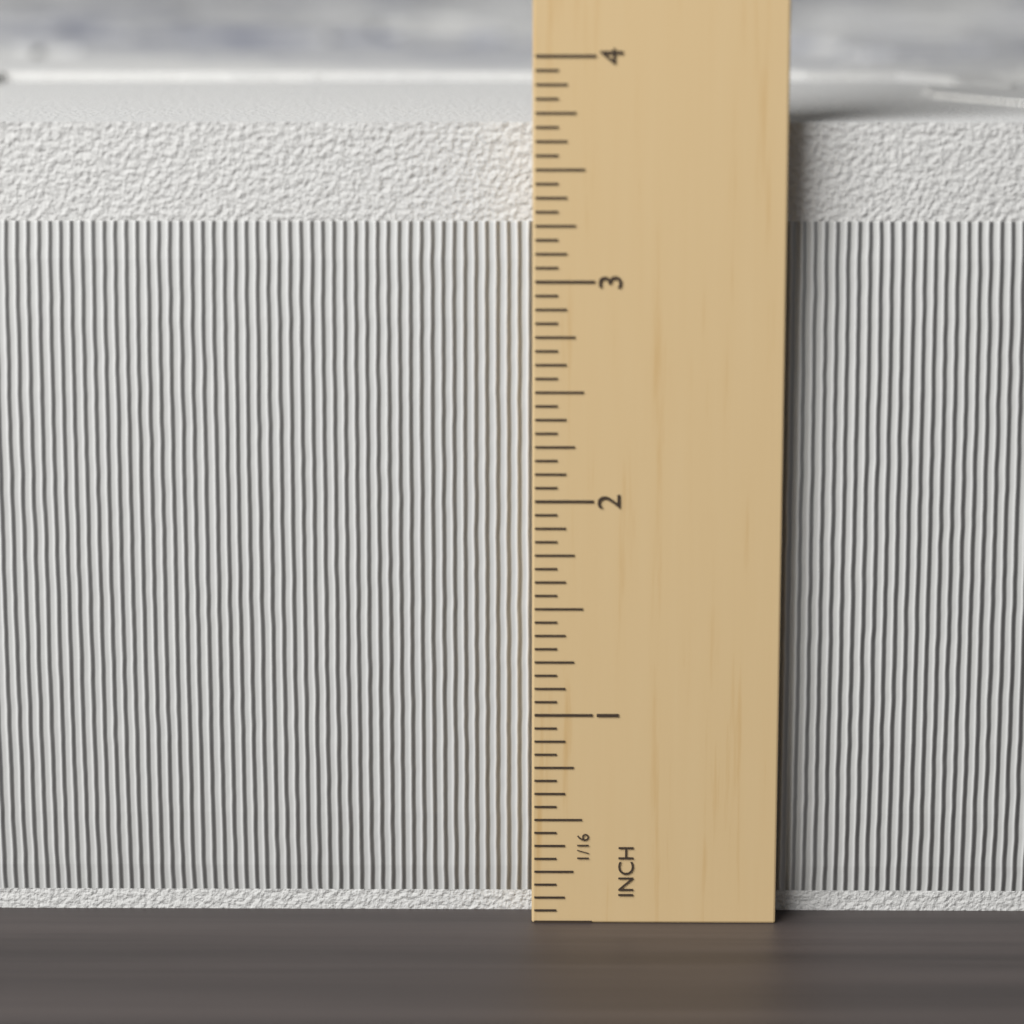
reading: 3.7500 in
